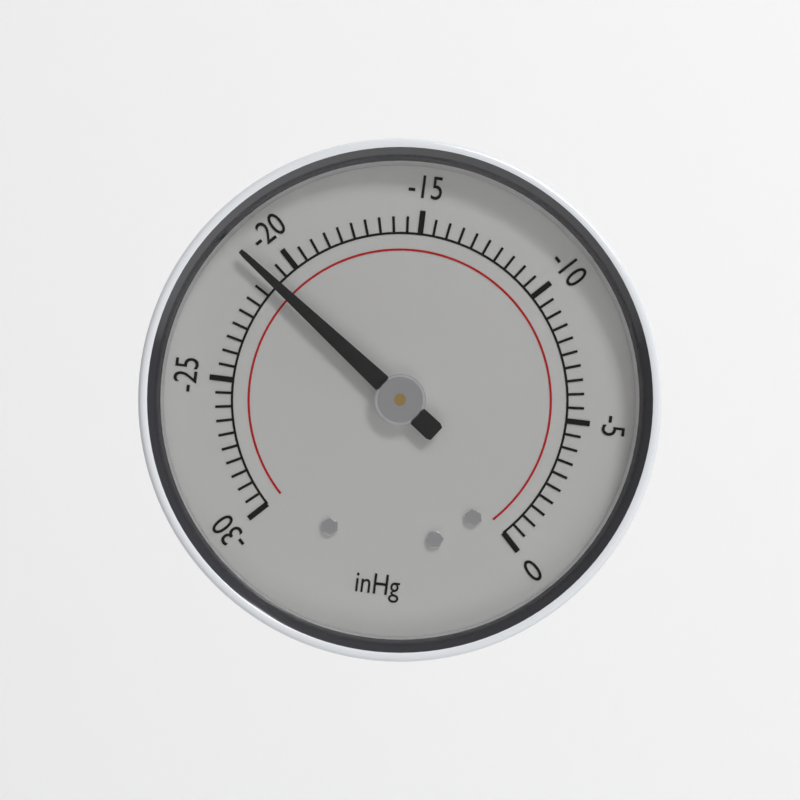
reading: -21.0 inHg
